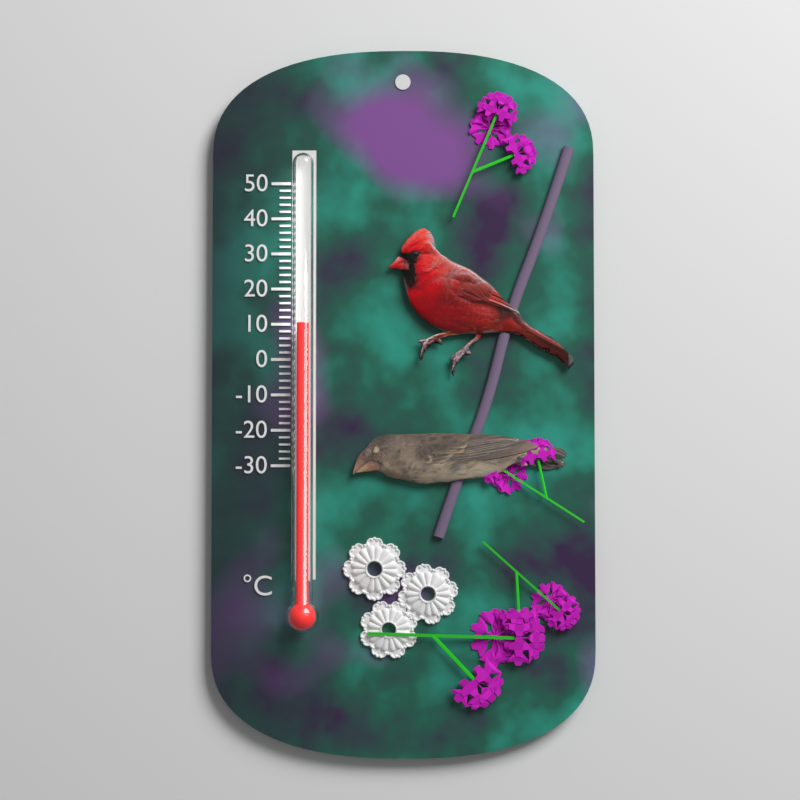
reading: 10 °C
